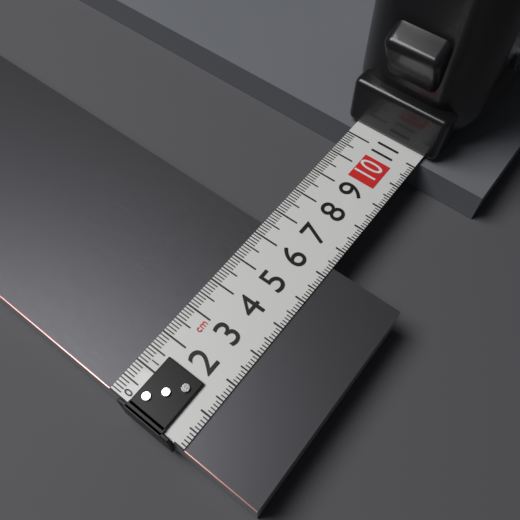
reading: 6.4 cm
